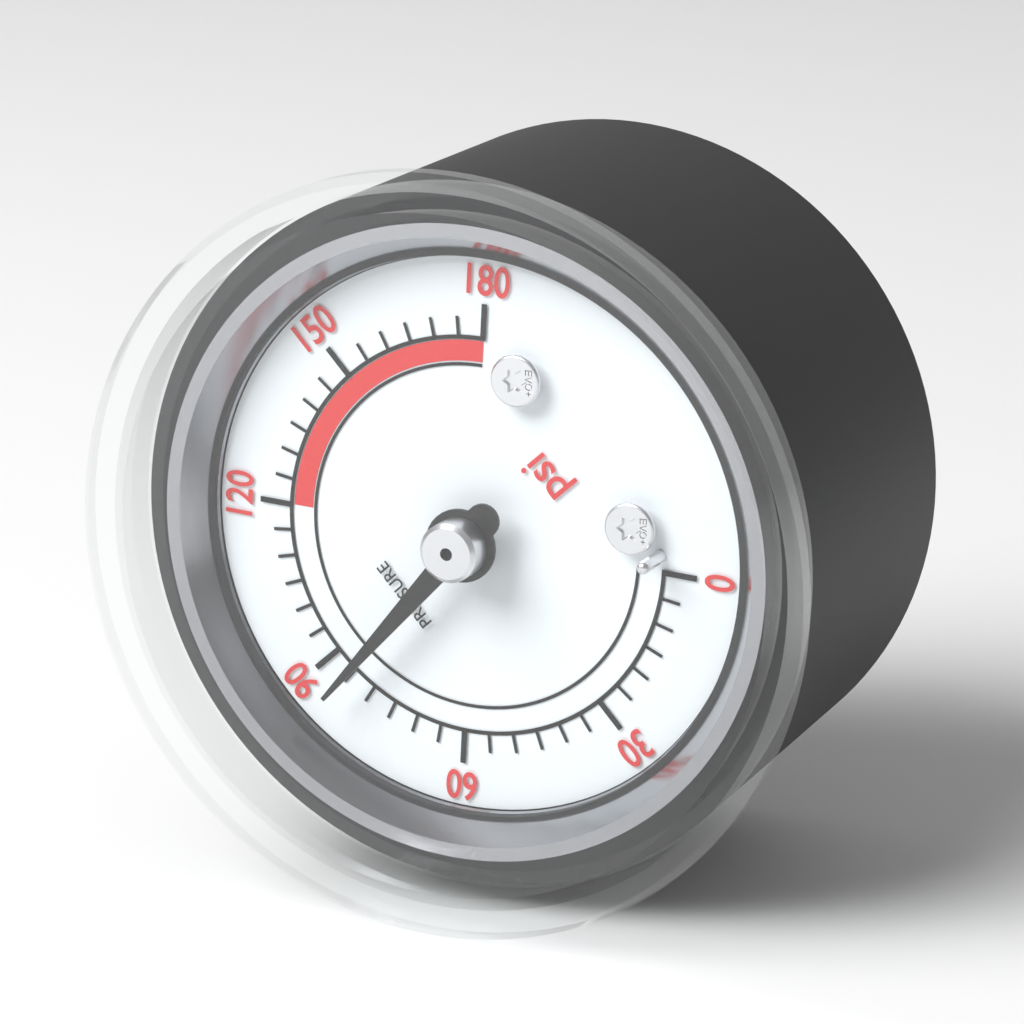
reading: 85 psi
